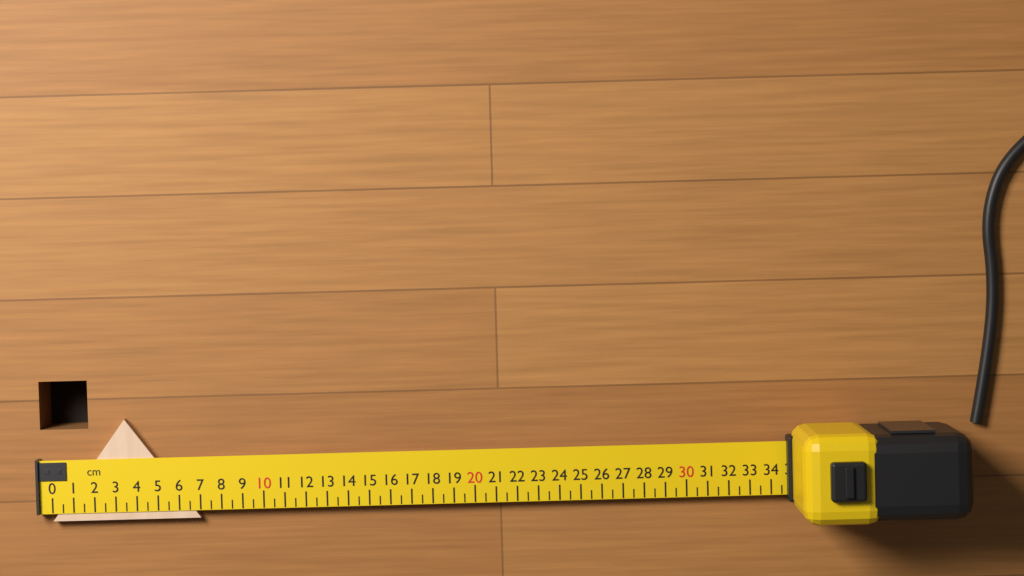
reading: 7.0 cm
